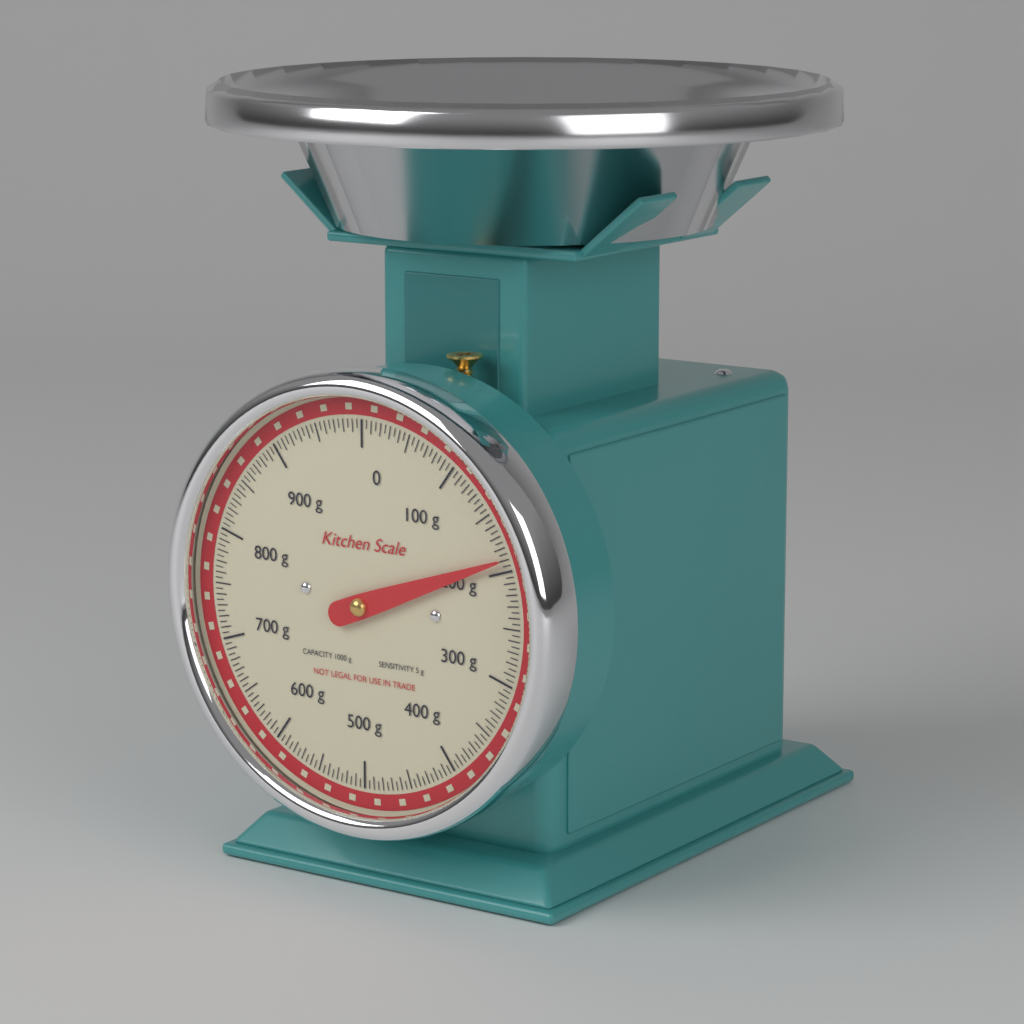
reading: 190 g
